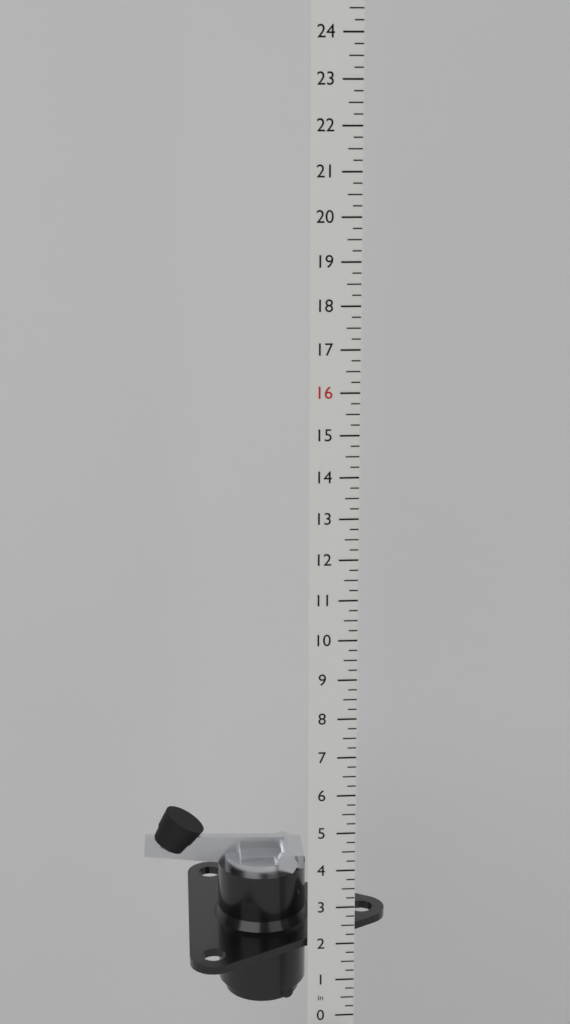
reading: 5.00 in
